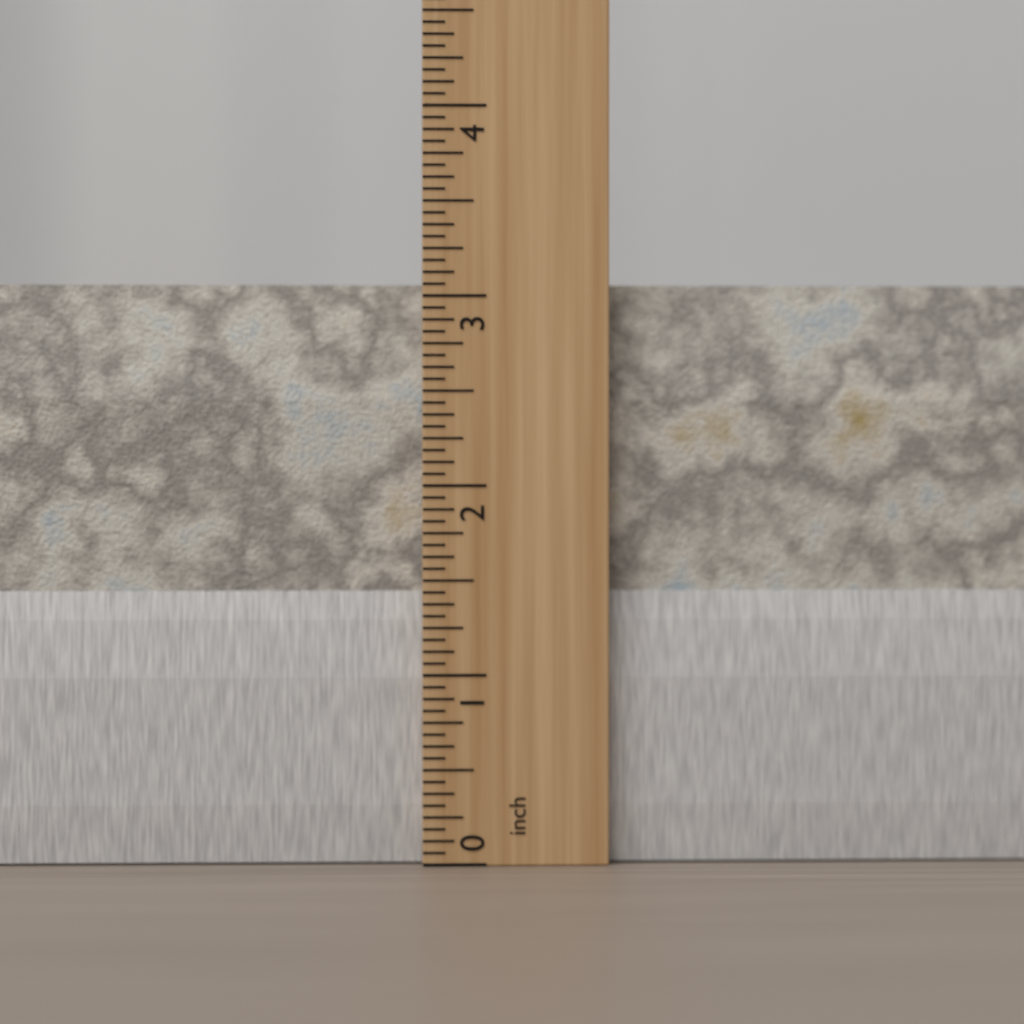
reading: 3.0625 inch
